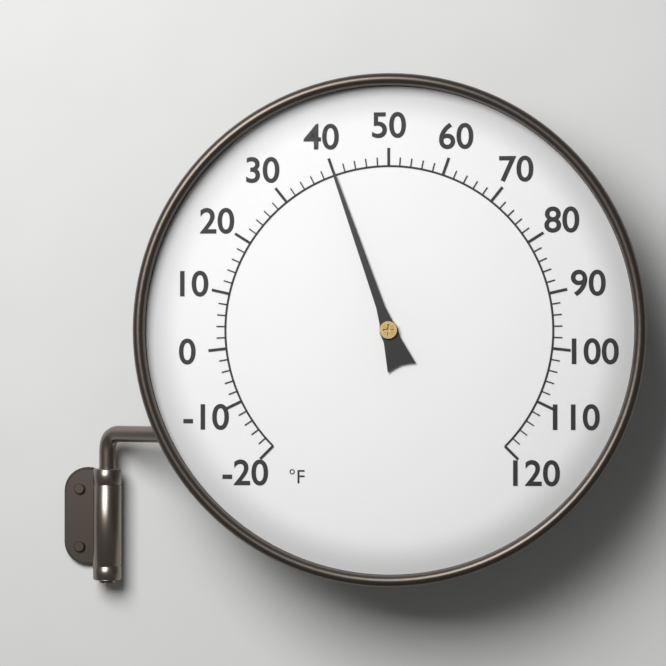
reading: 40 °F
